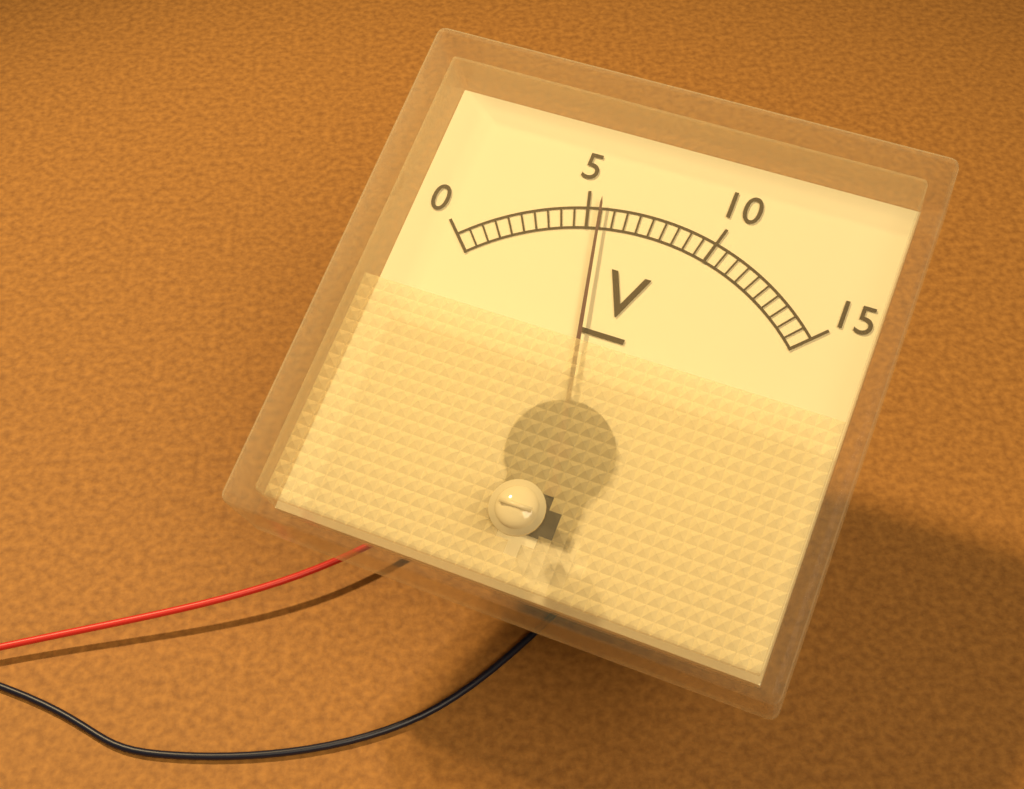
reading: 5.5 V
